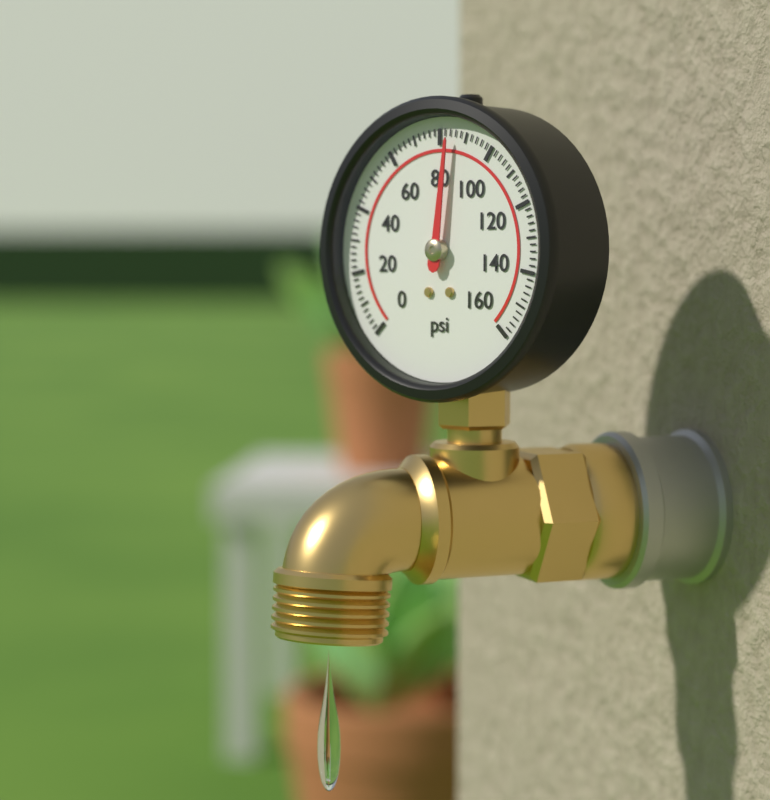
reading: 84 psi
